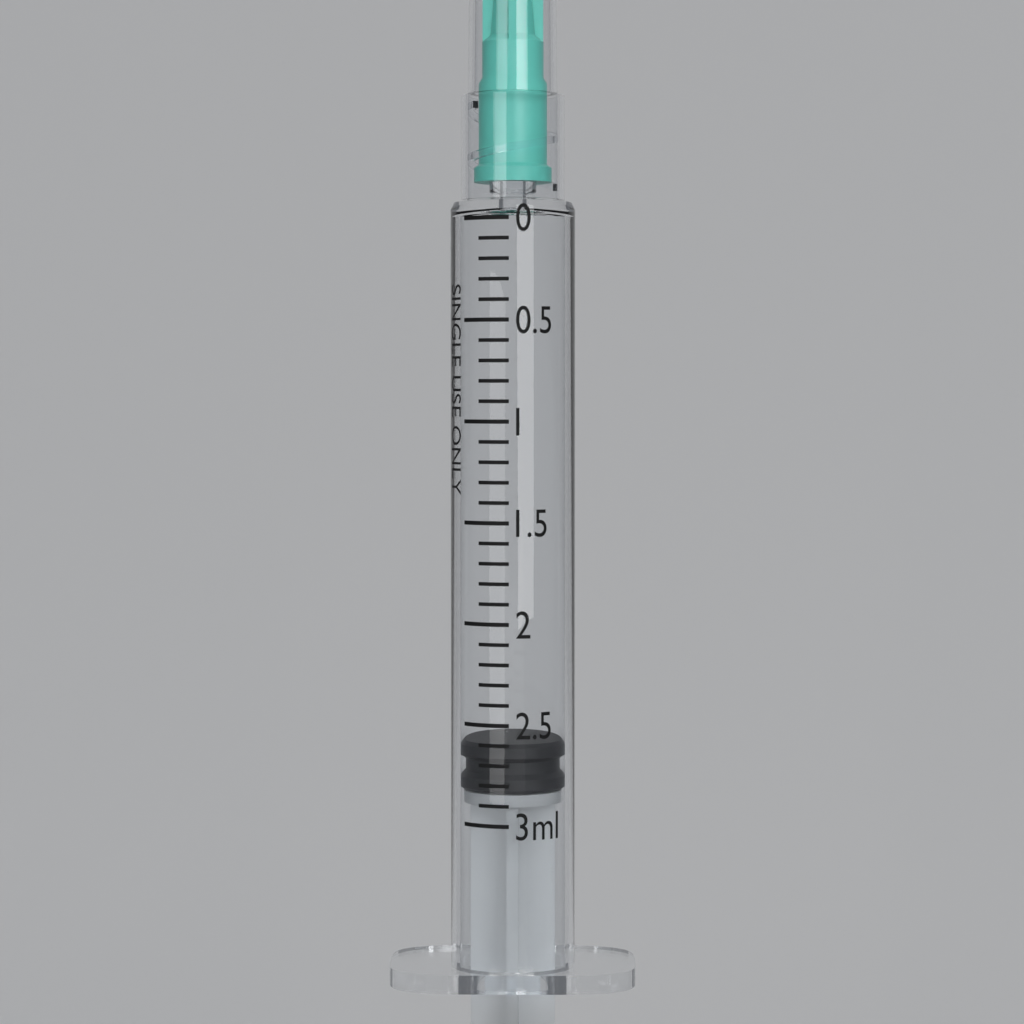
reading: 2.6 ml
